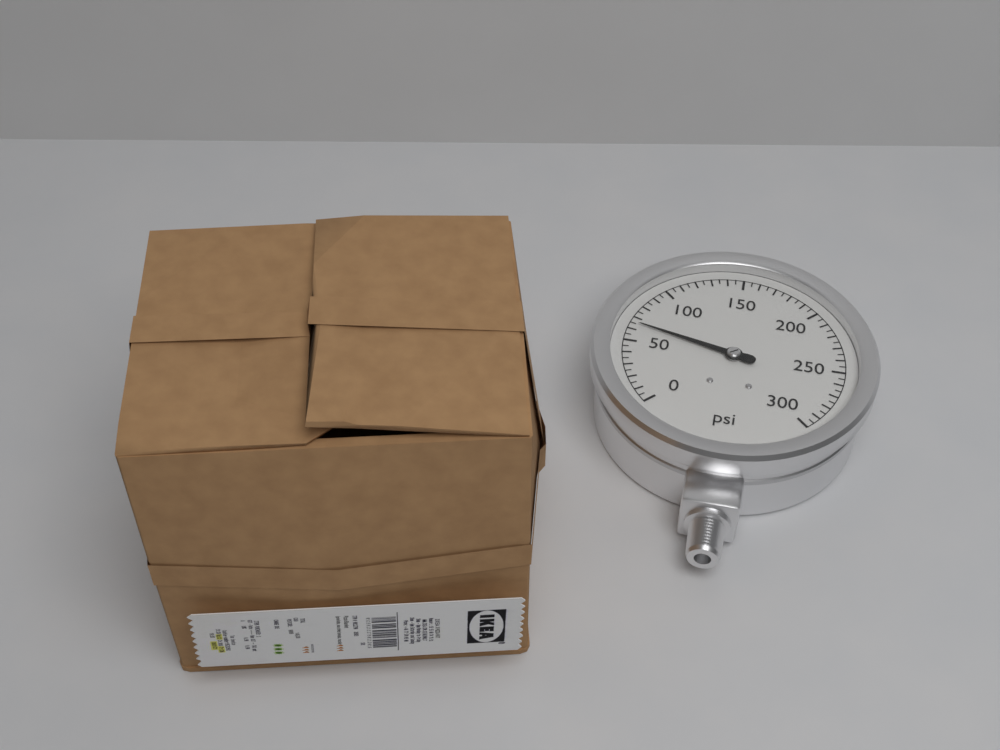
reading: 65 psi
